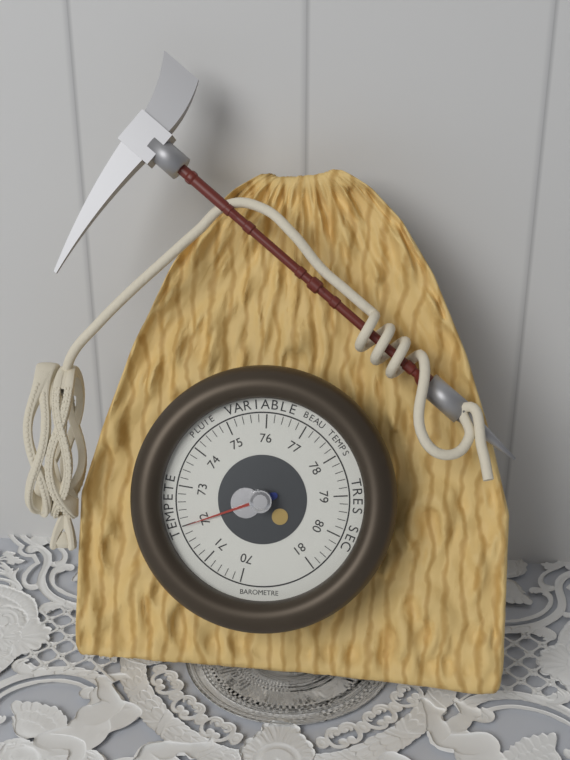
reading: 72.0 (no unit)
